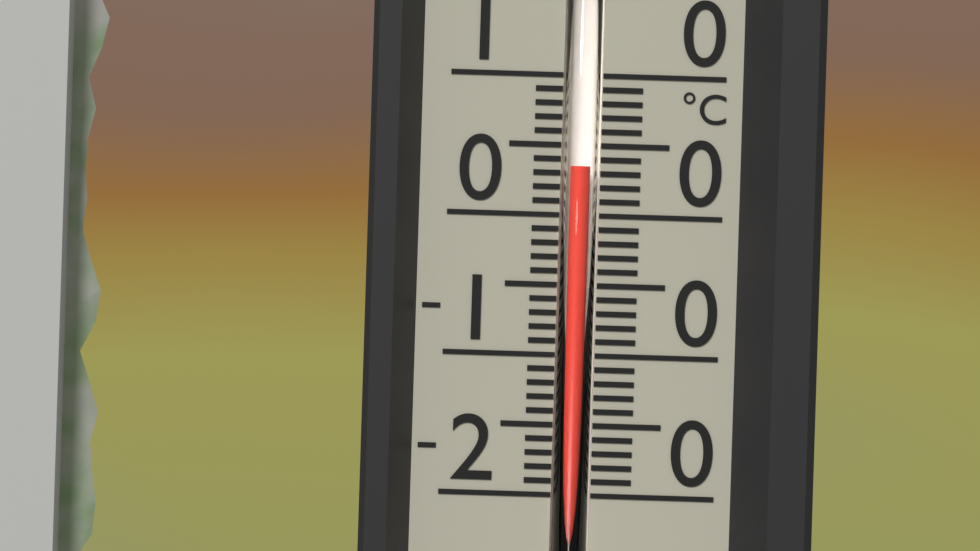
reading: 3.5 °C
